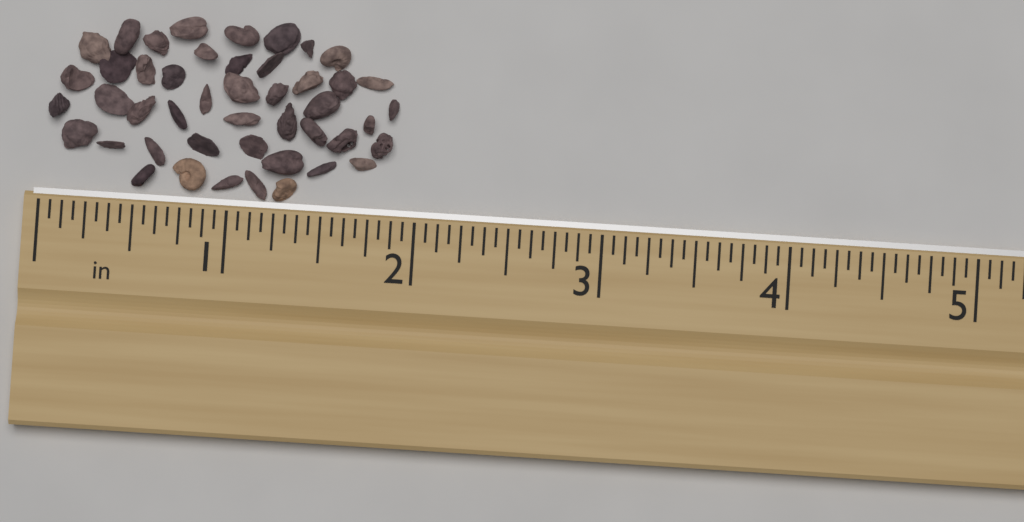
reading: 1.8750 in
